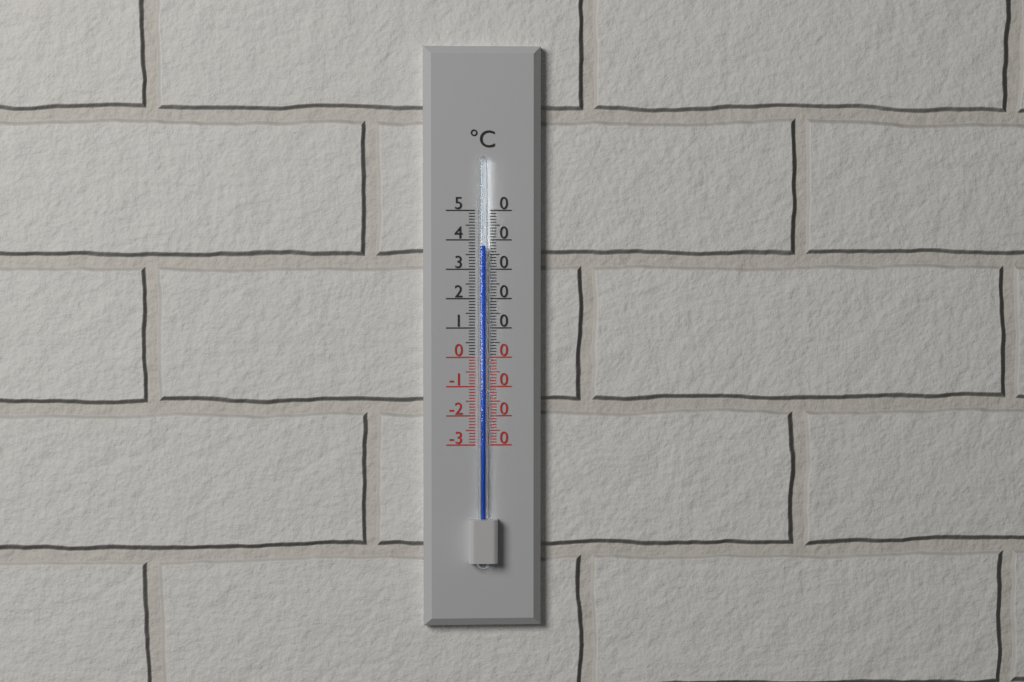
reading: 38 °C
